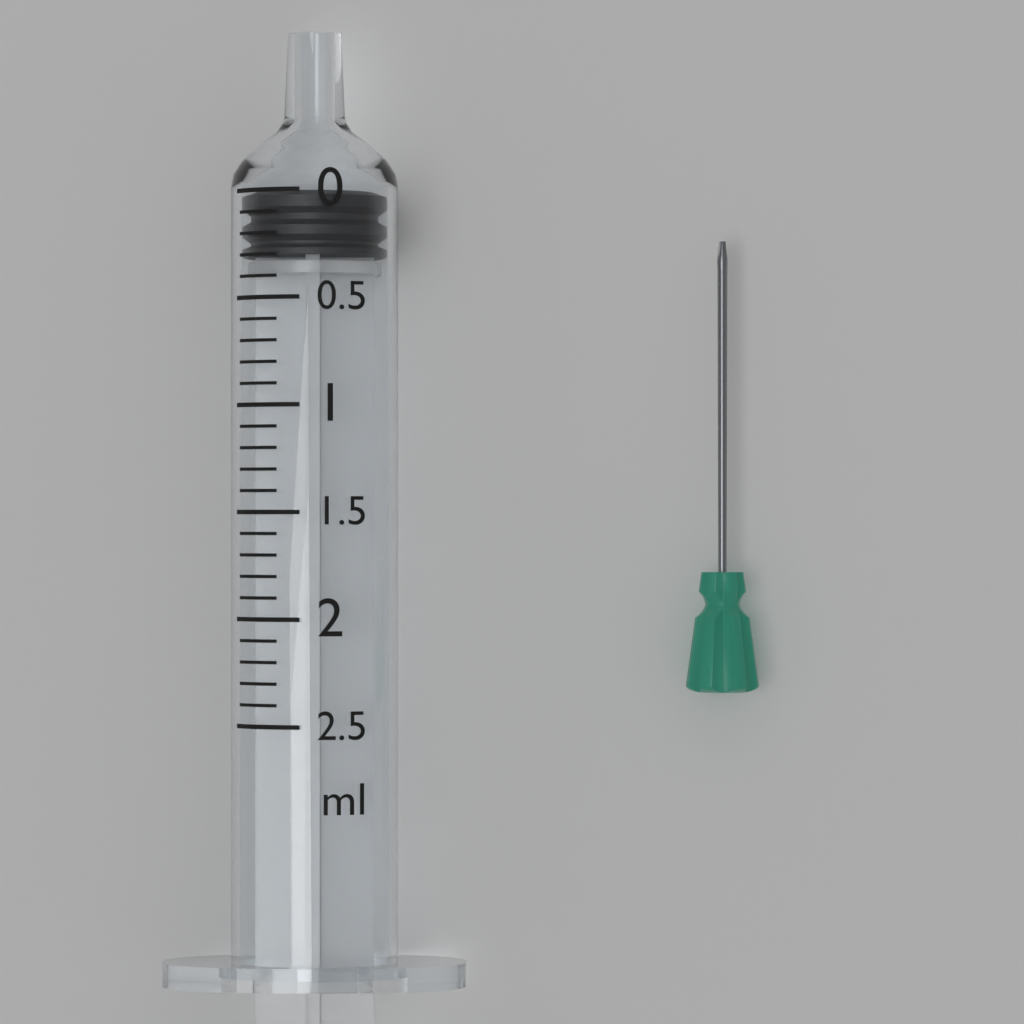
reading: 0.0 ml
